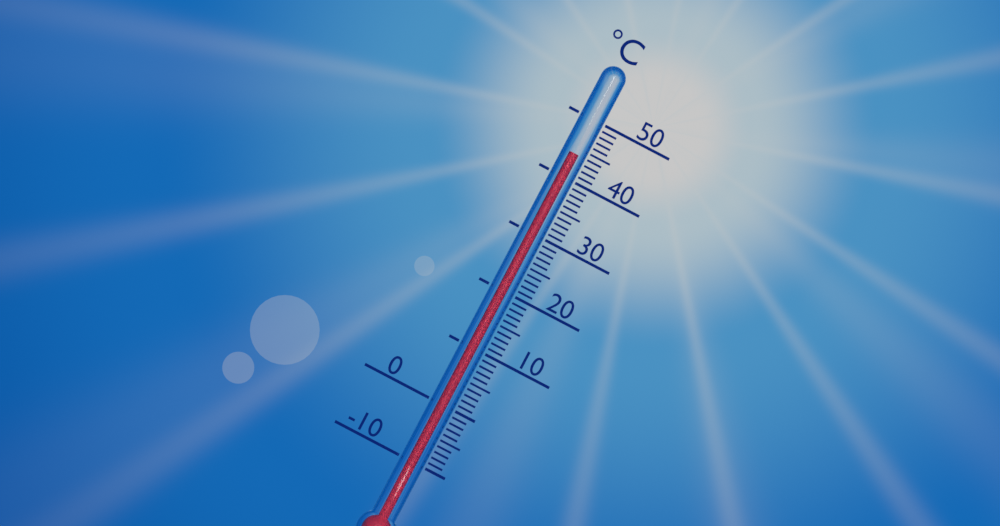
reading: 44 °C
